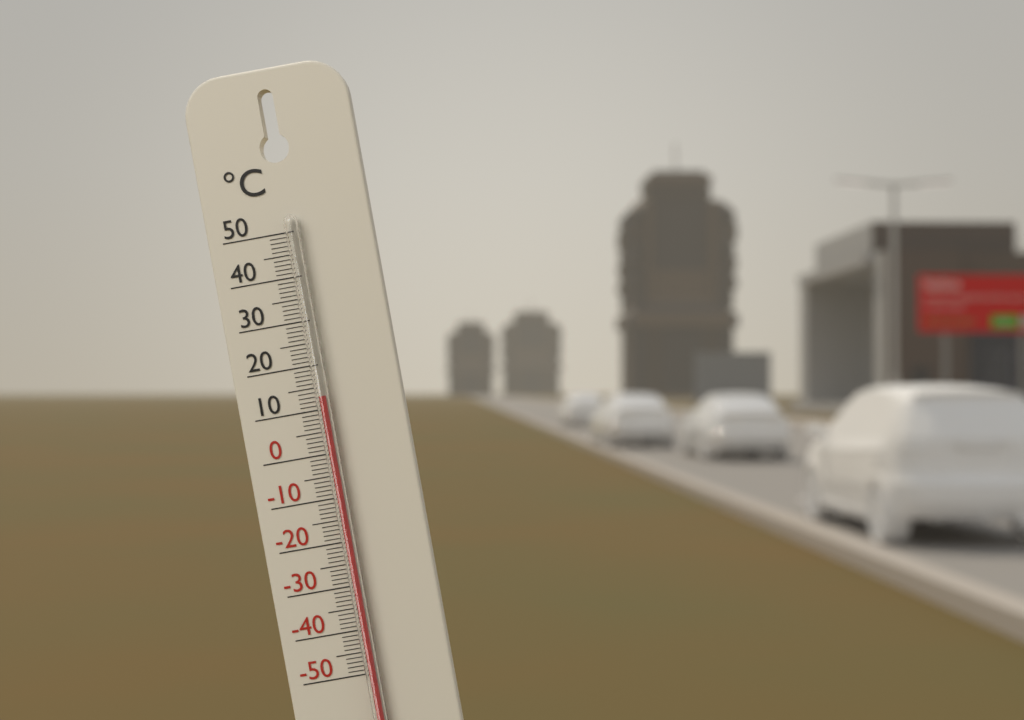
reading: 13 °C
